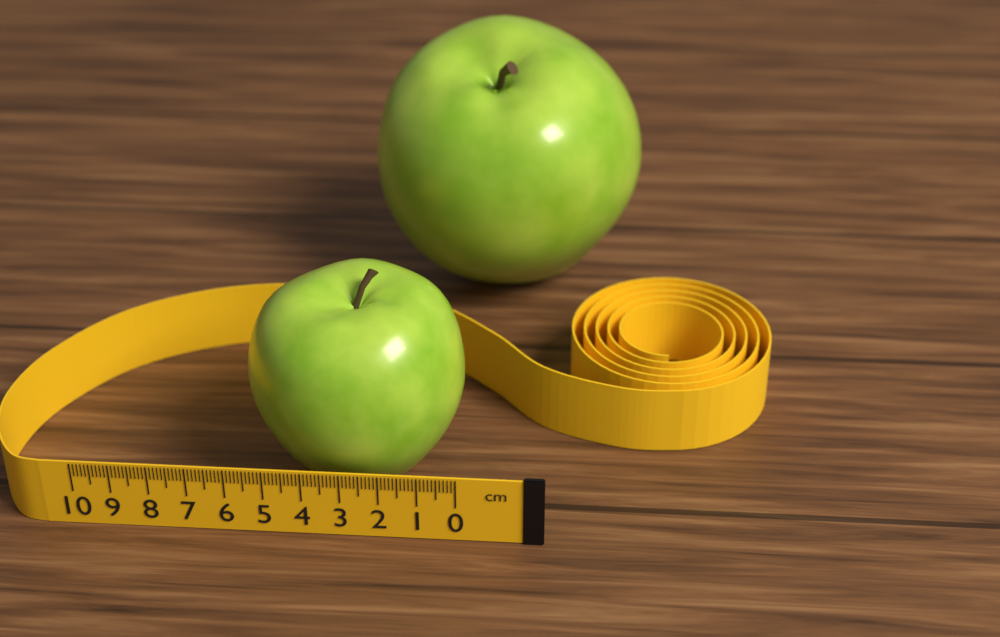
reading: 5.8 cm
